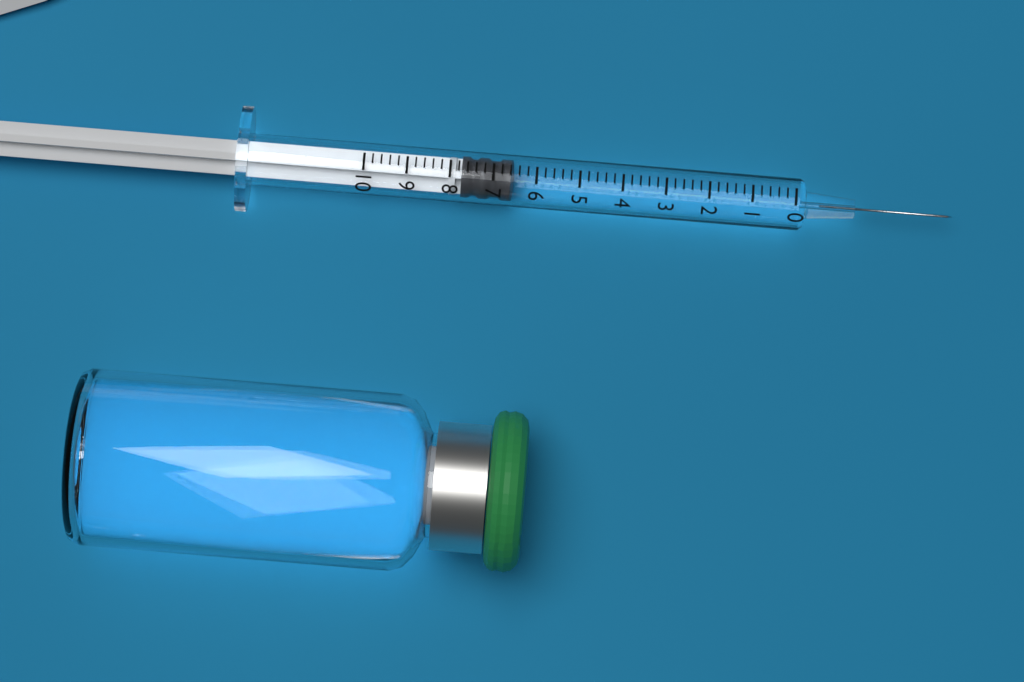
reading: 6.6 (no unit)
